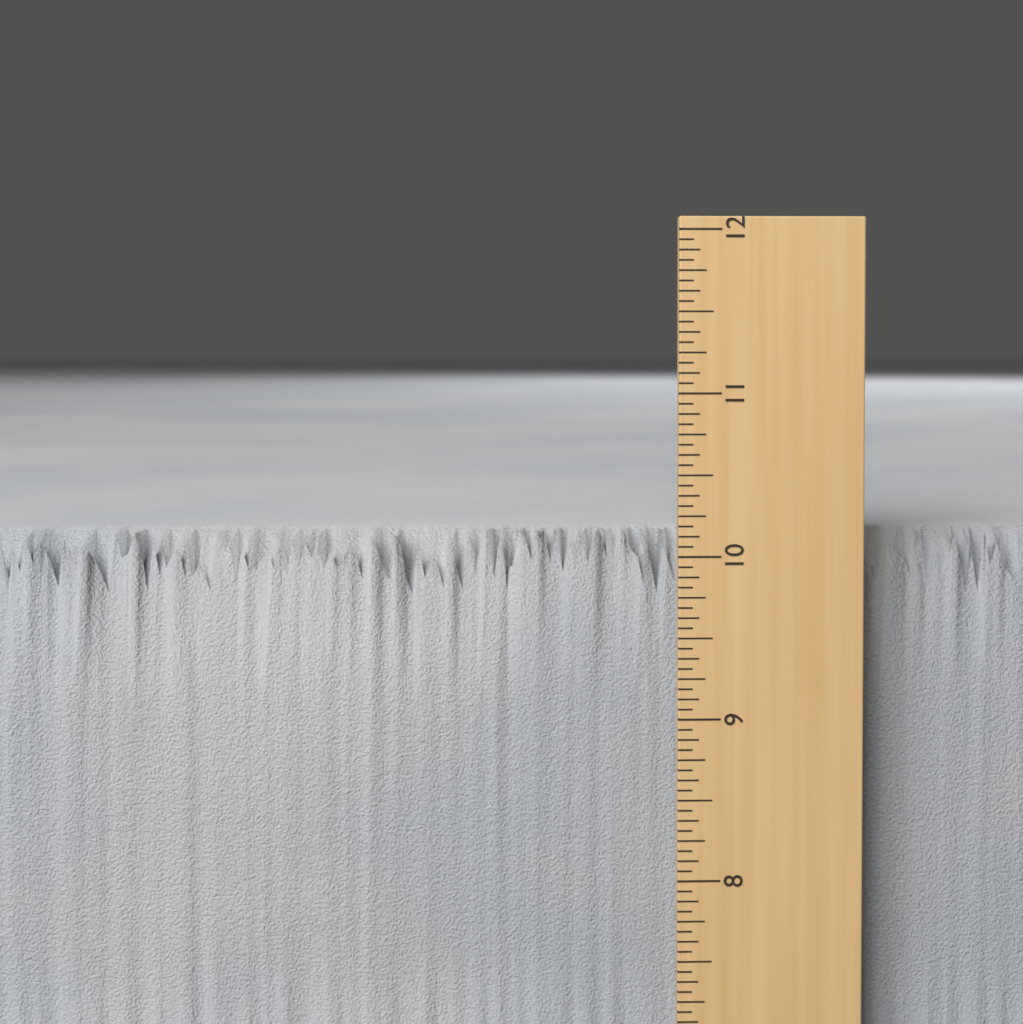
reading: 10.1250 in
